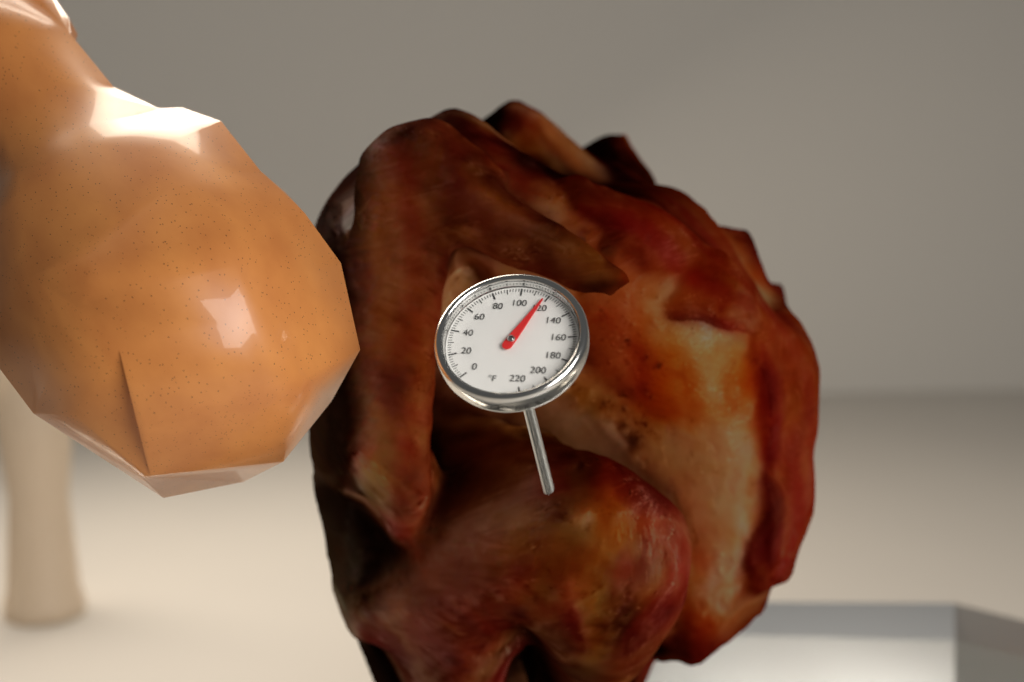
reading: 118 °F
